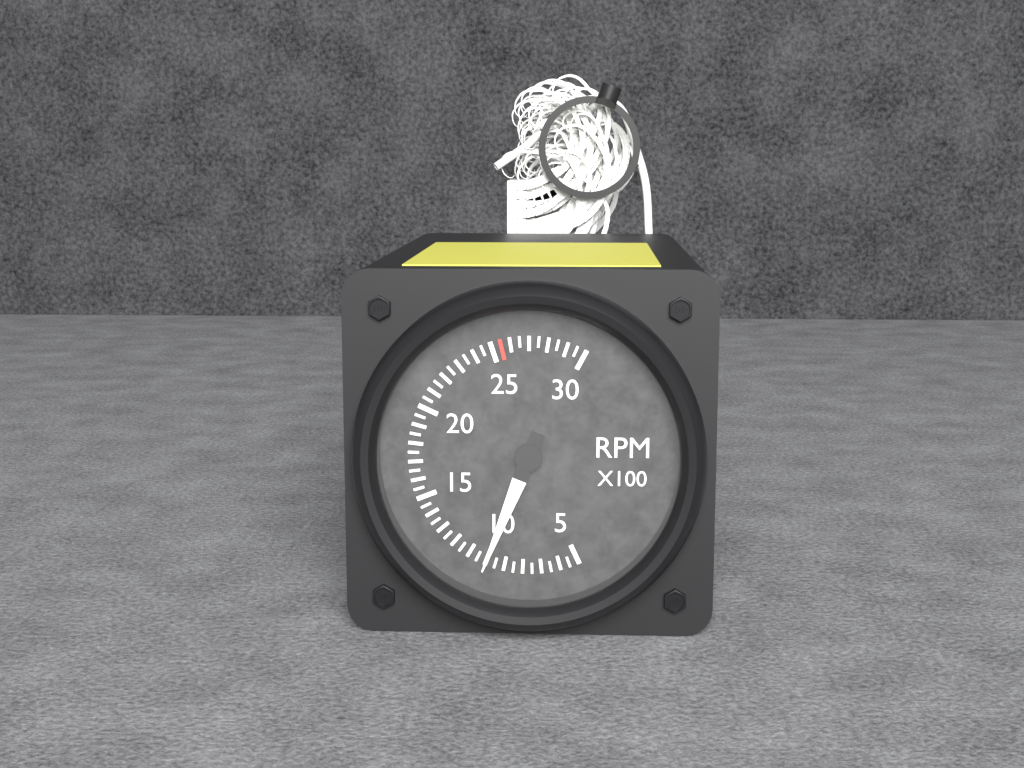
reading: 1000 RPM
